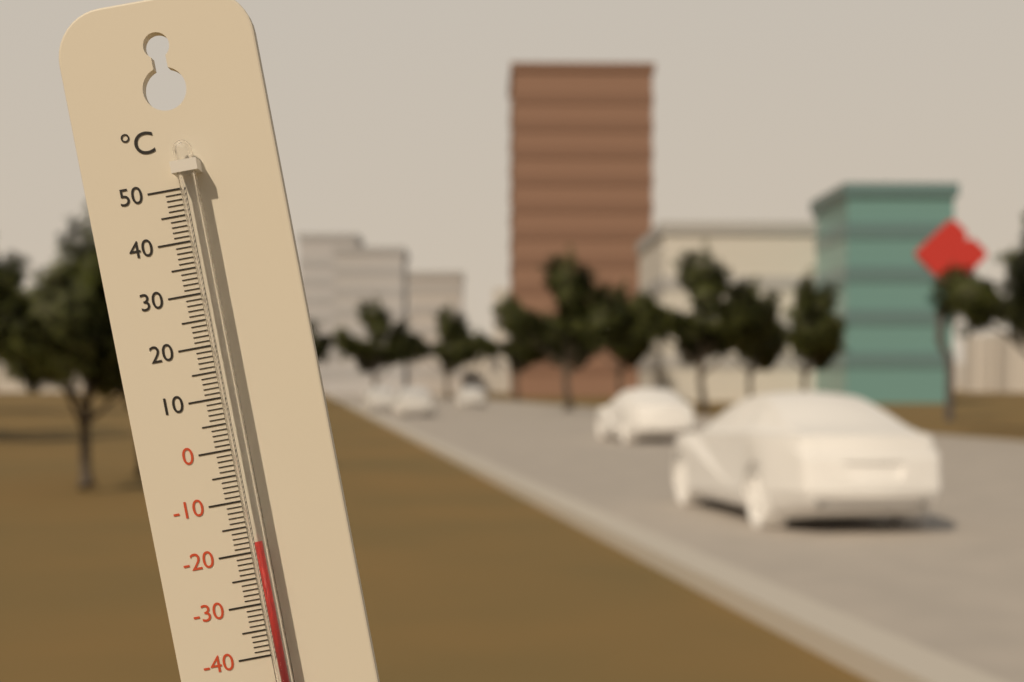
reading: -18 °C
